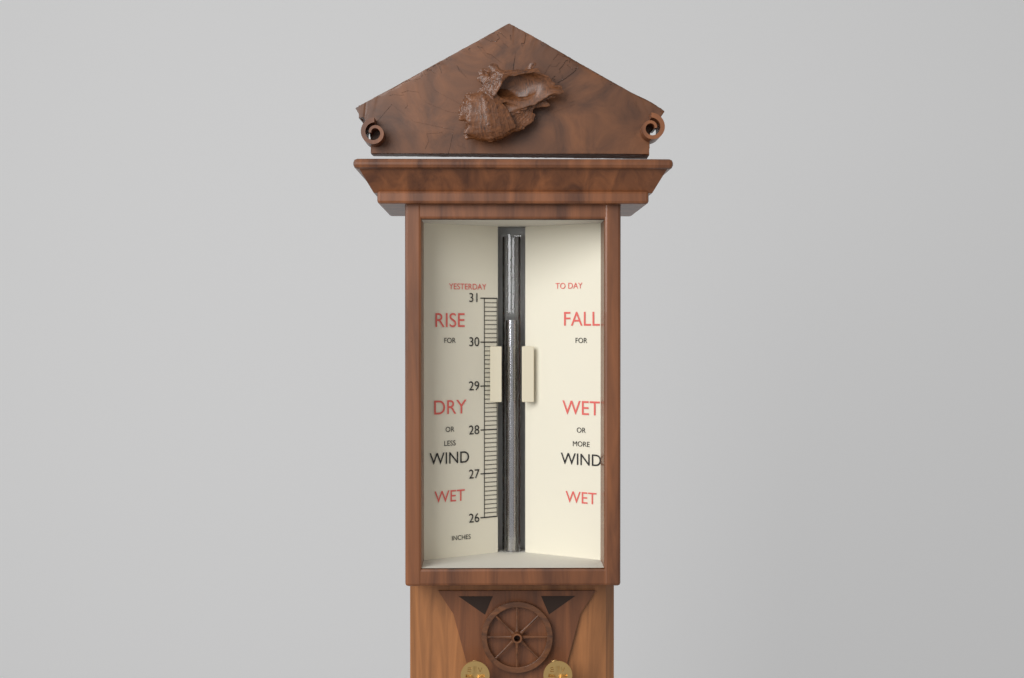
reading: 30.5 in
